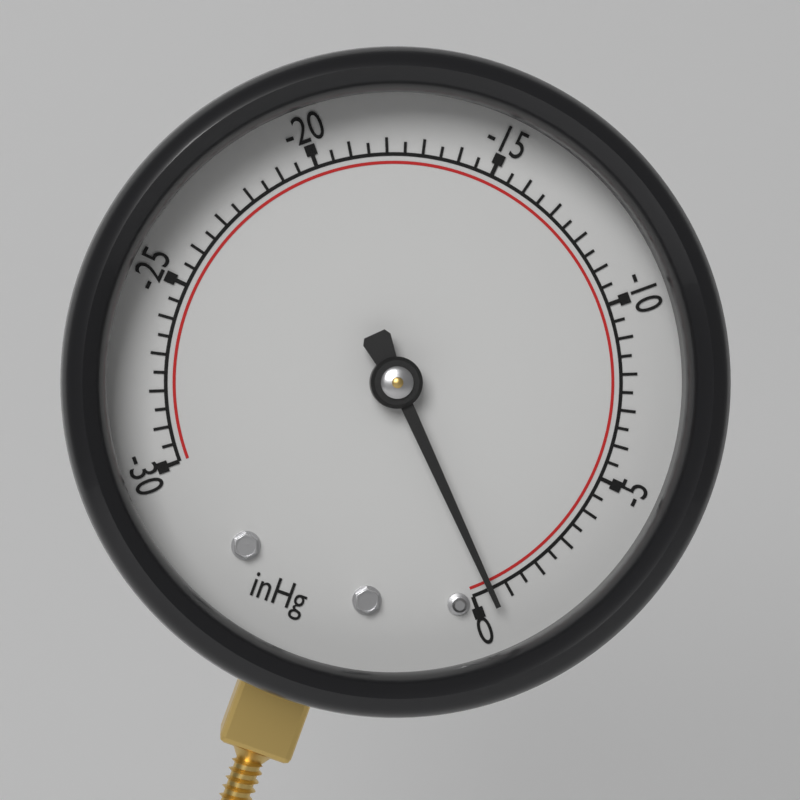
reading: -0.5 inHg
